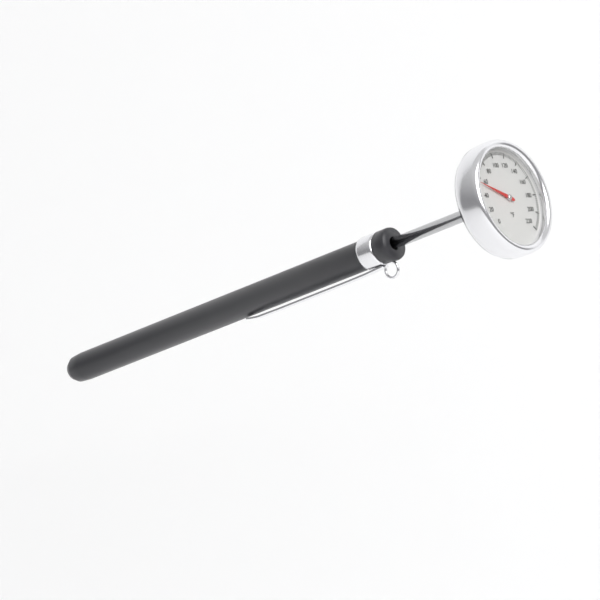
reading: 54 °F
